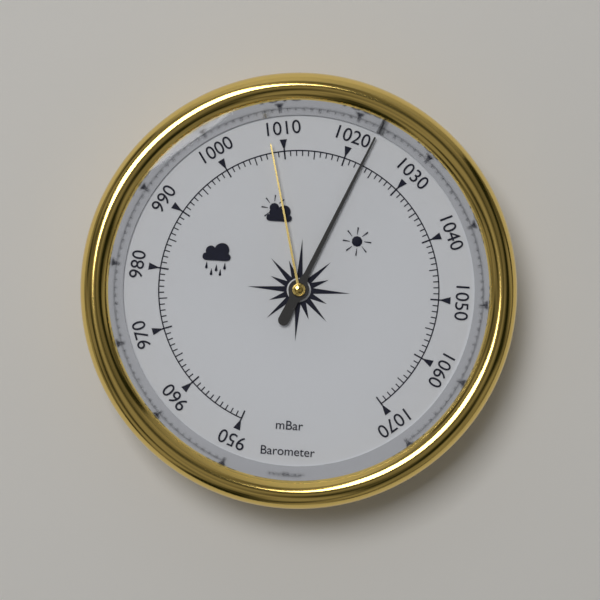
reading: 1023 mbar
